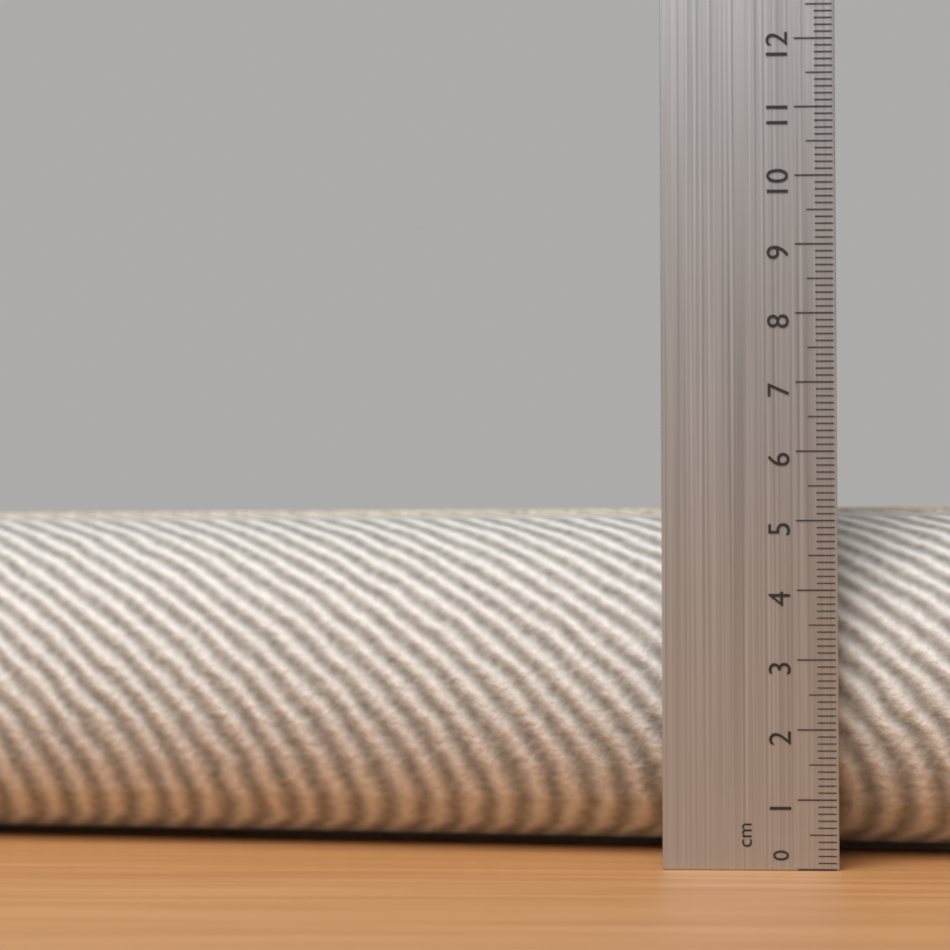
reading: 5.3 cm
